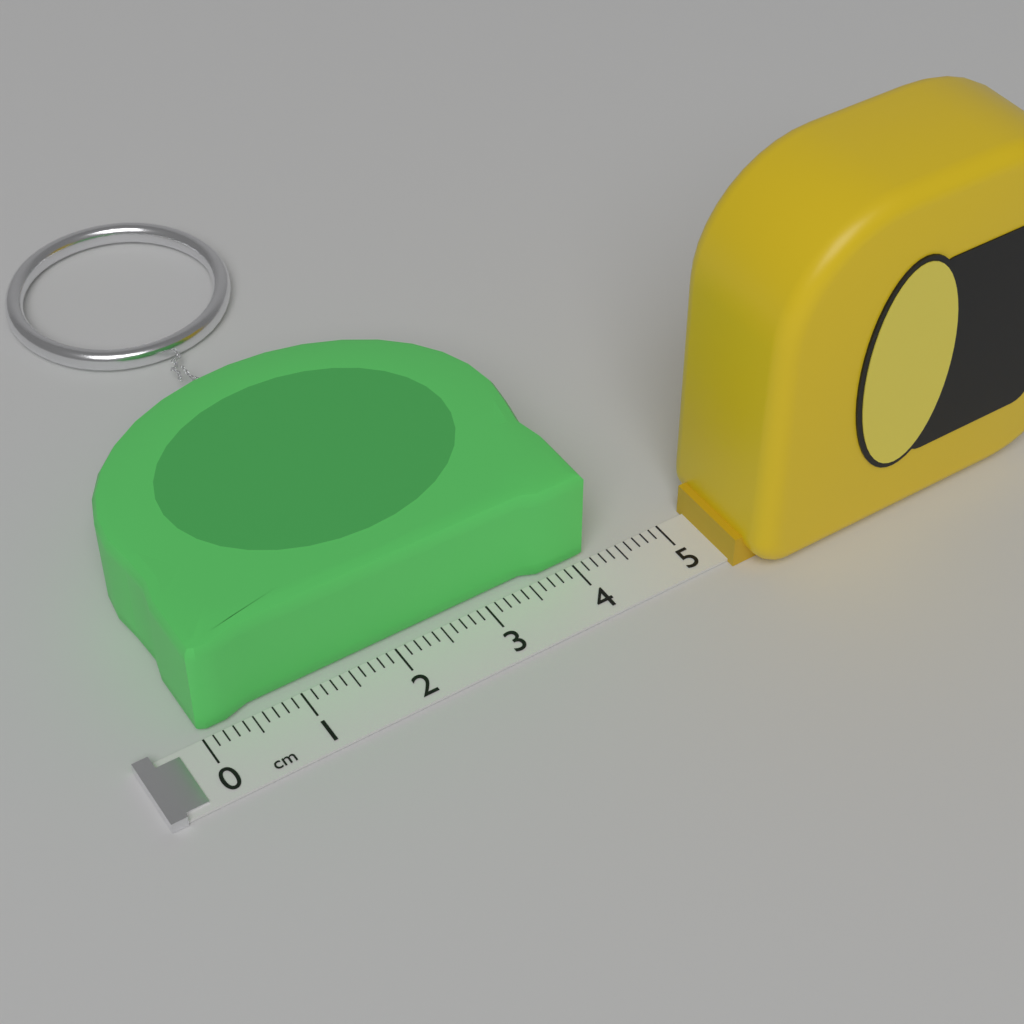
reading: 4.2 cm
